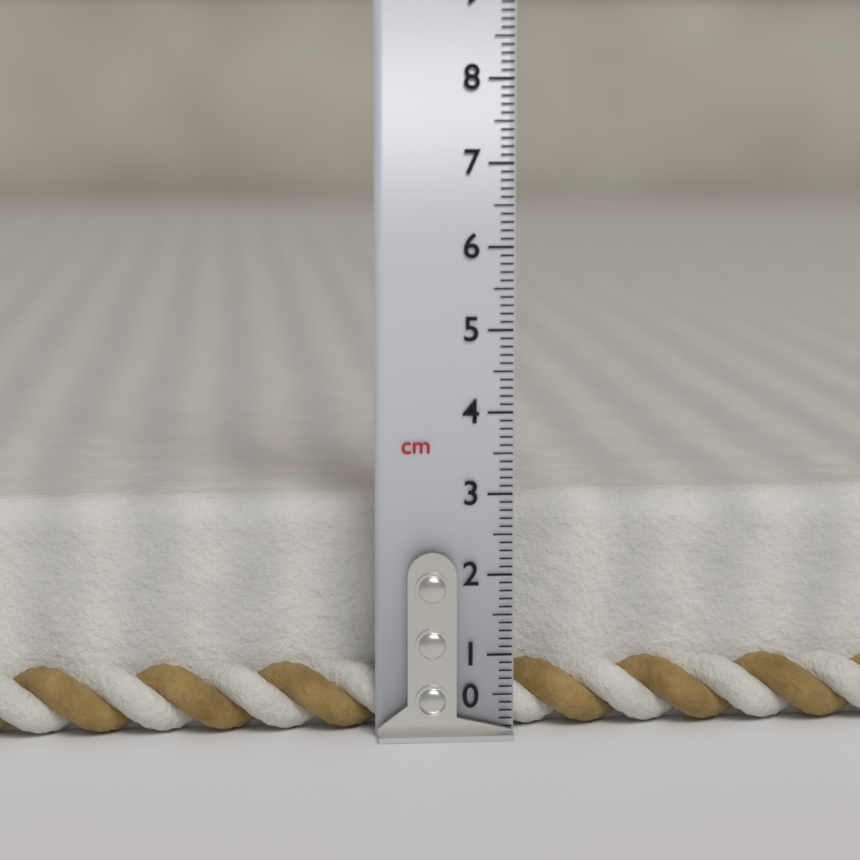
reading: 2.9 cm
